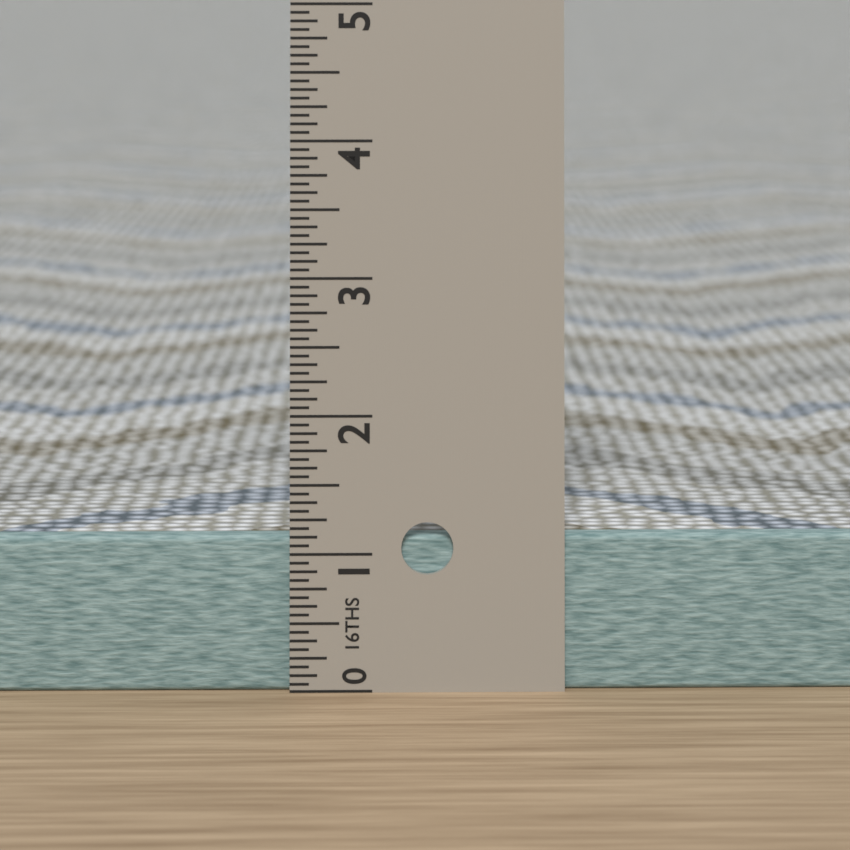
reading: 1.1250 in
